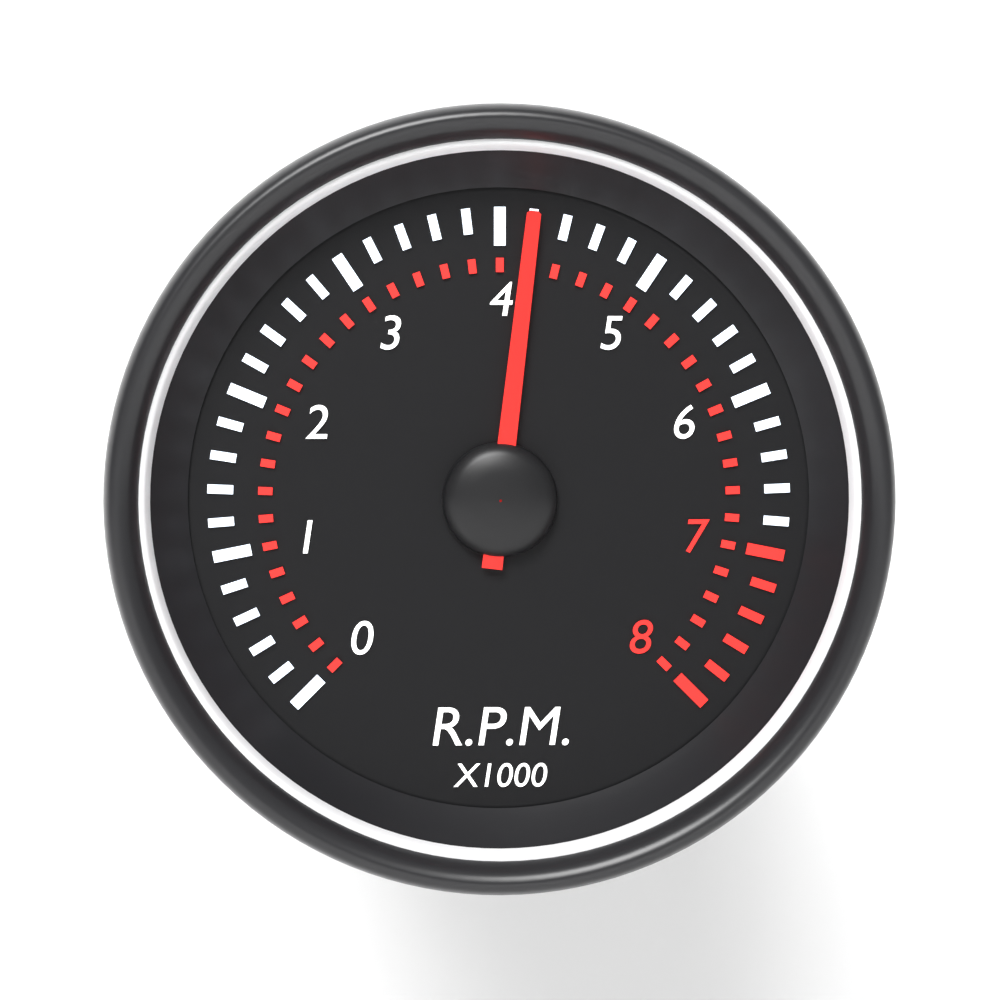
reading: 4.2 x1000 RPM
